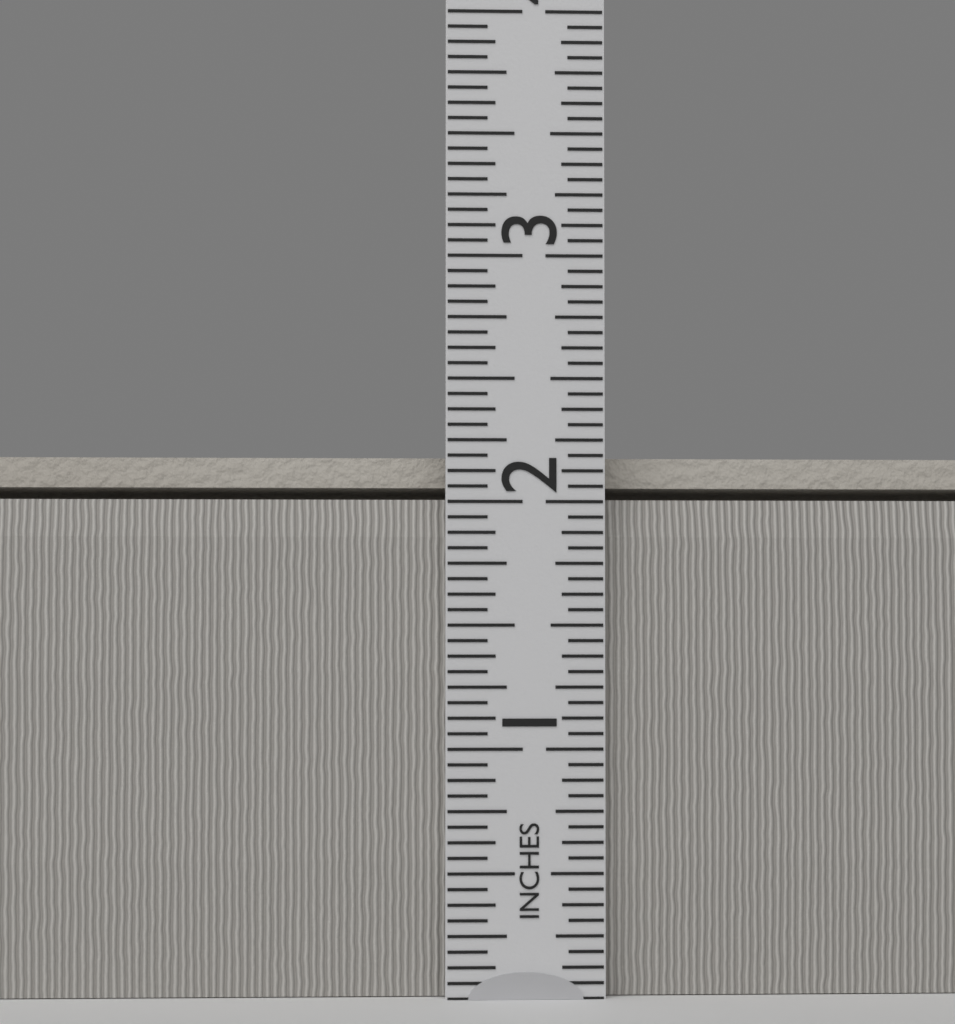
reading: 2.1875 in
